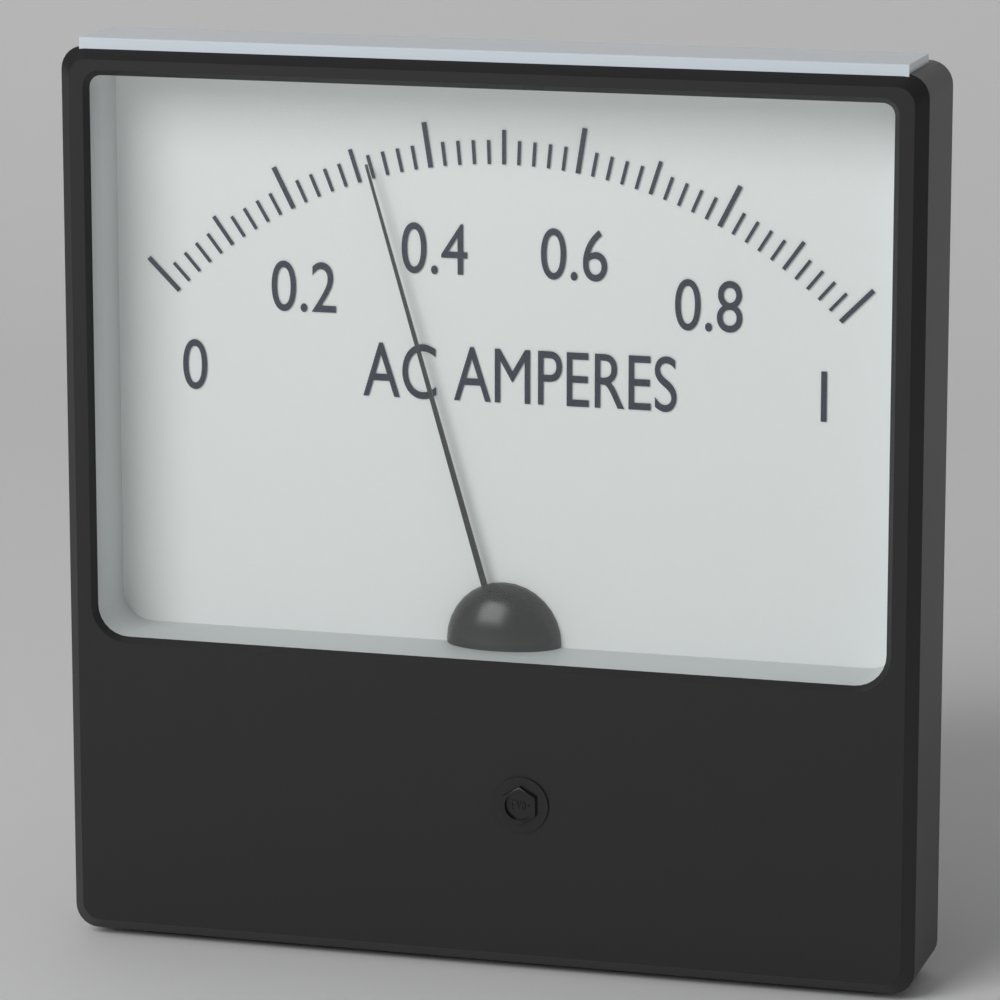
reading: 0.32 A
